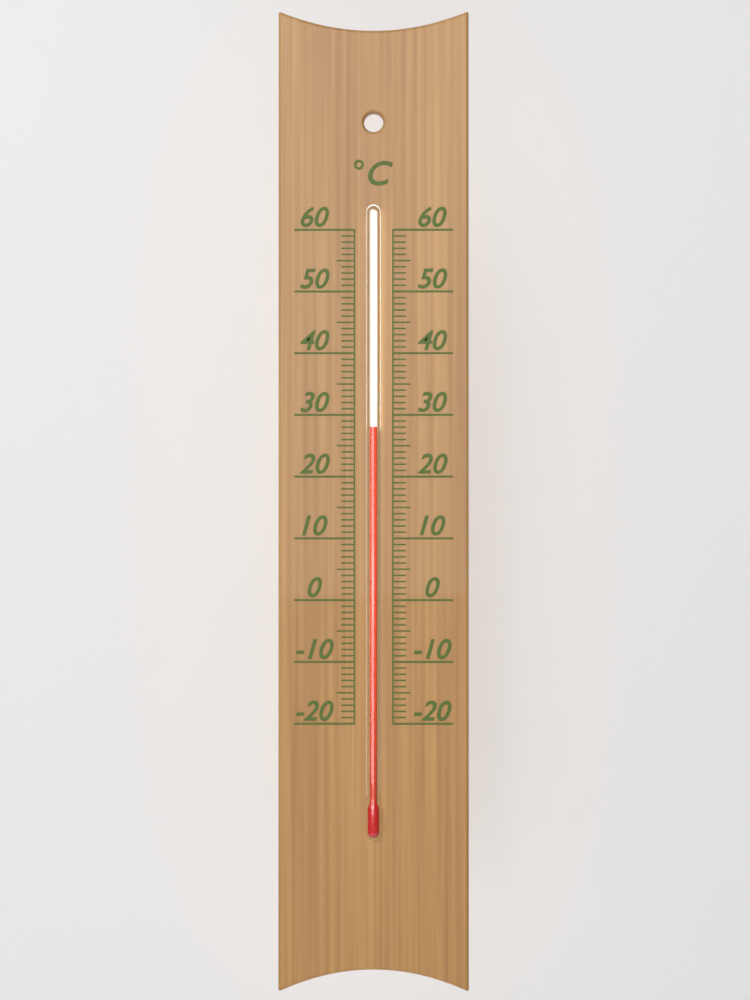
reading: 28 °C
